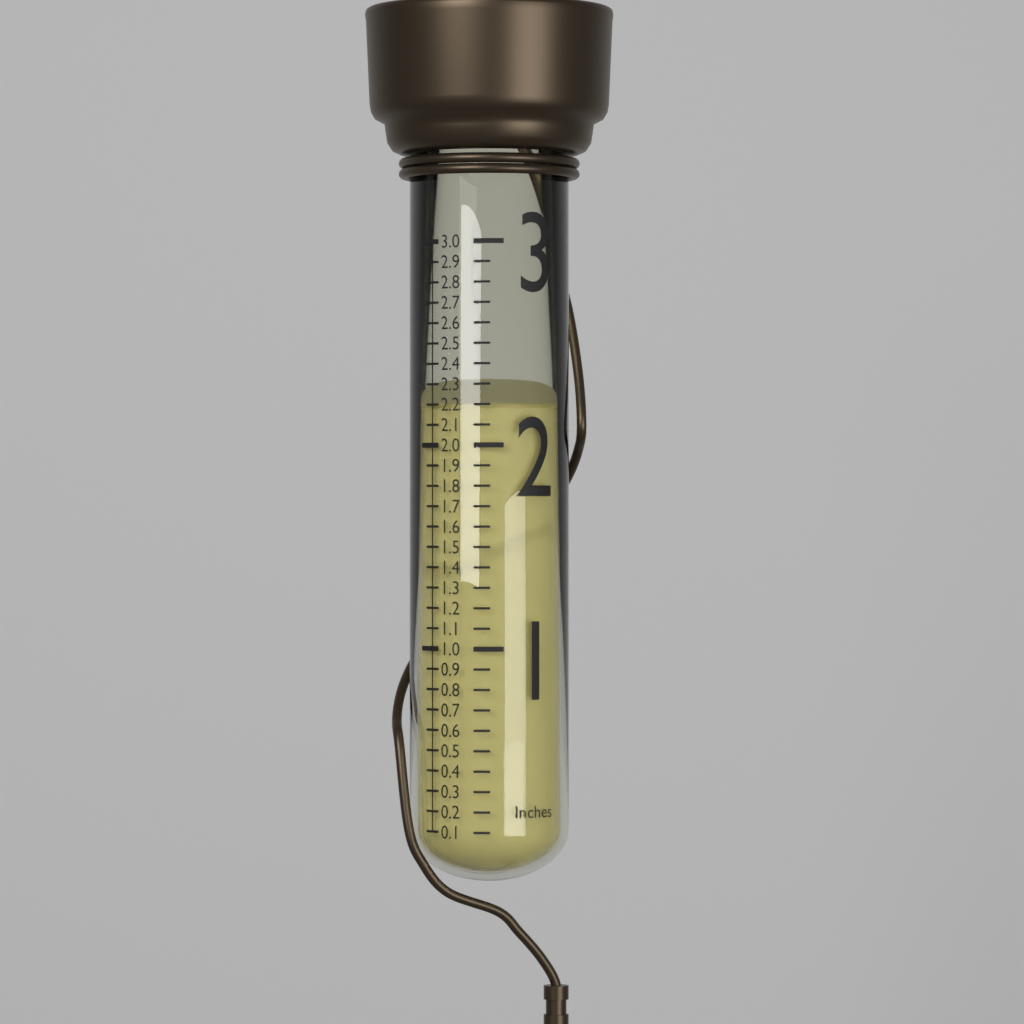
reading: 2.2 in
